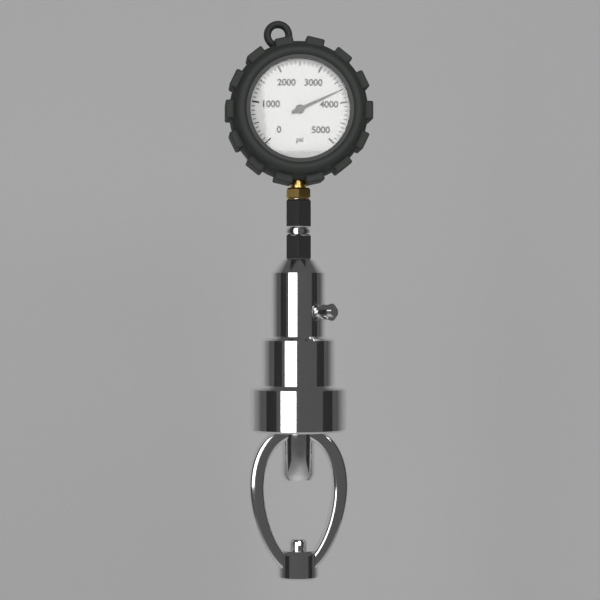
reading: 3700 psi
